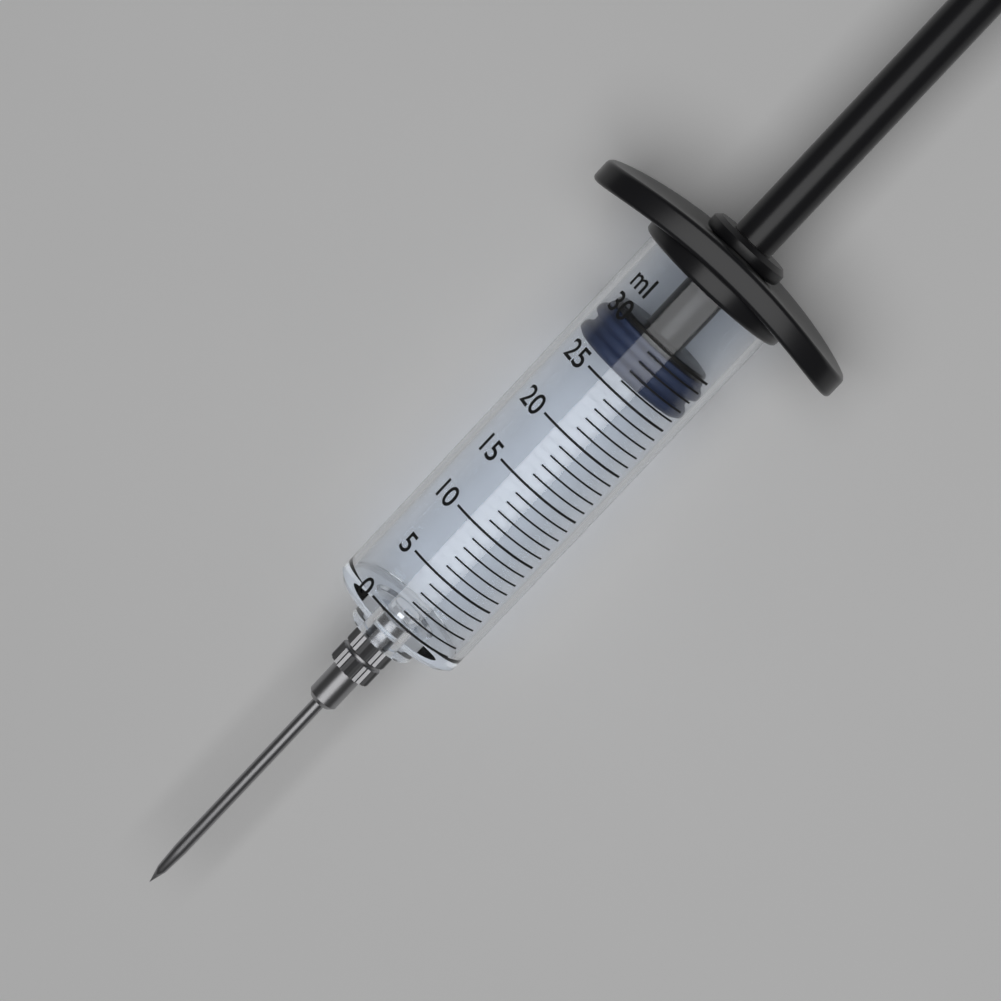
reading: 26 ml
